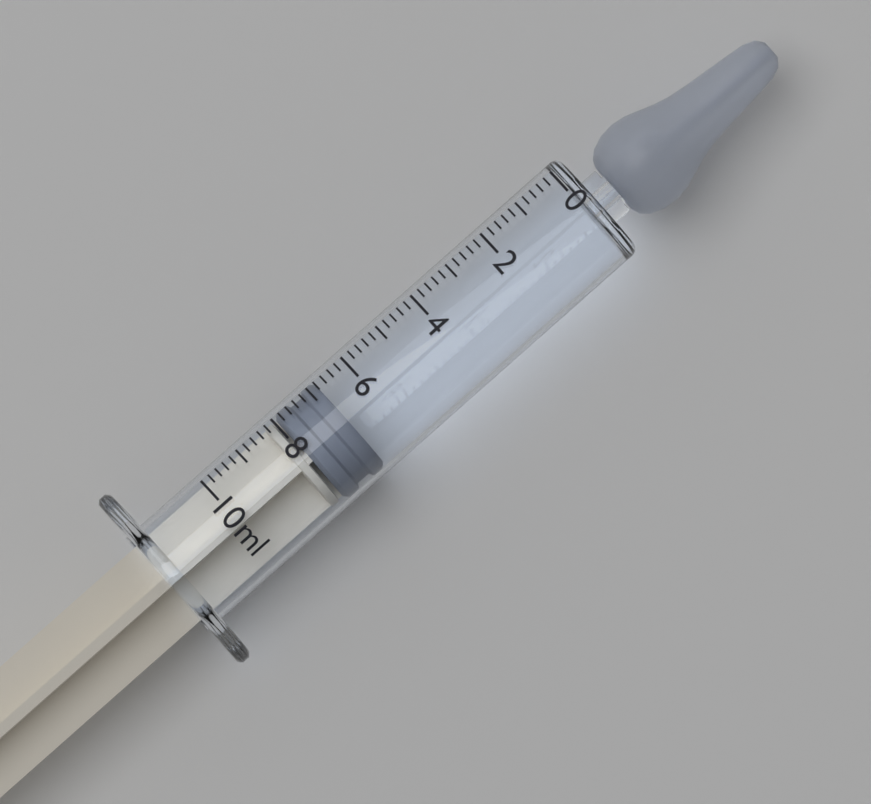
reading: 6.8 ml
